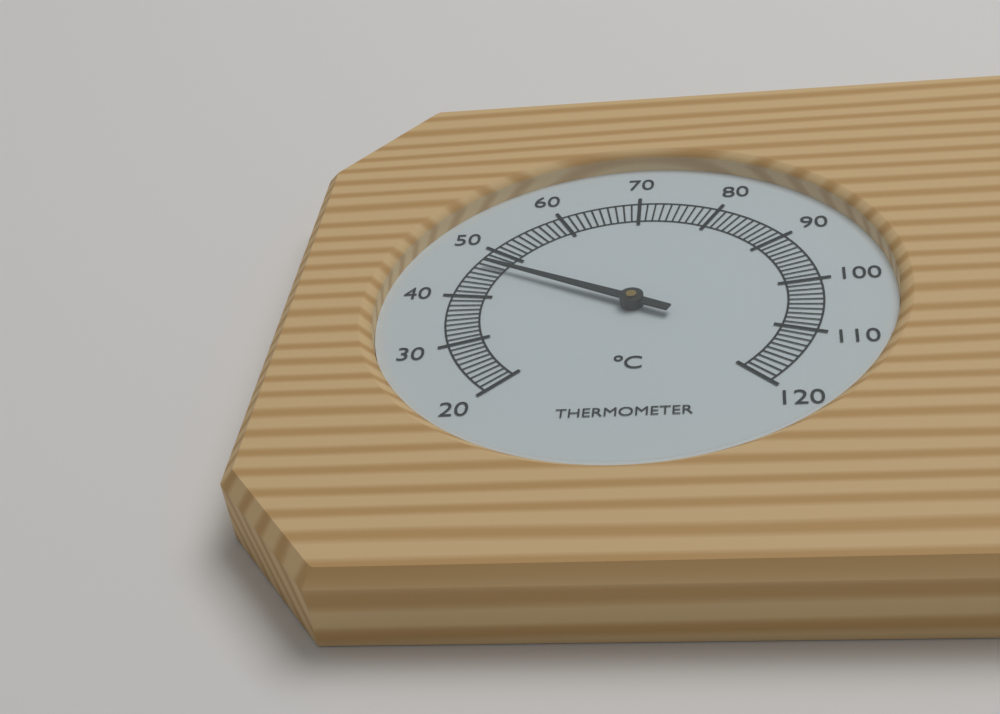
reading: 47 °C
